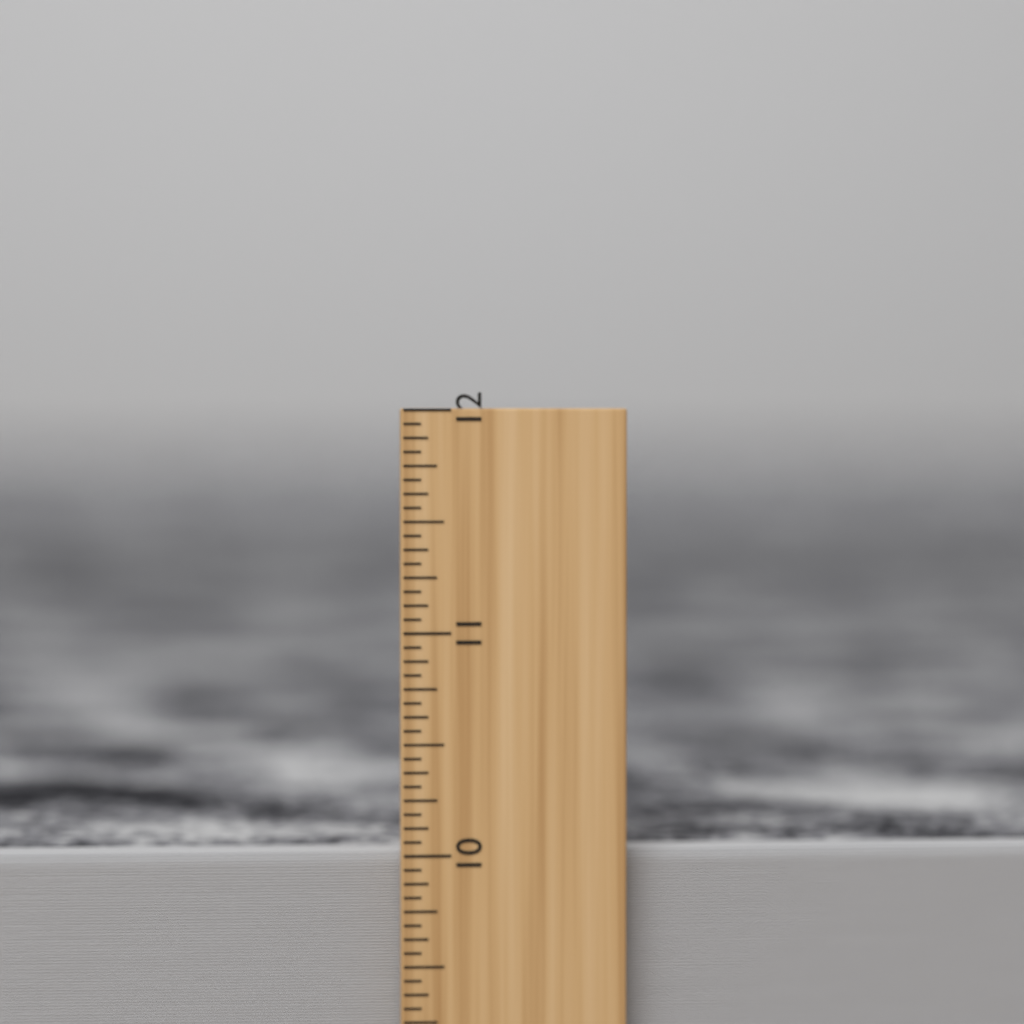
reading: 10.0000 inch
